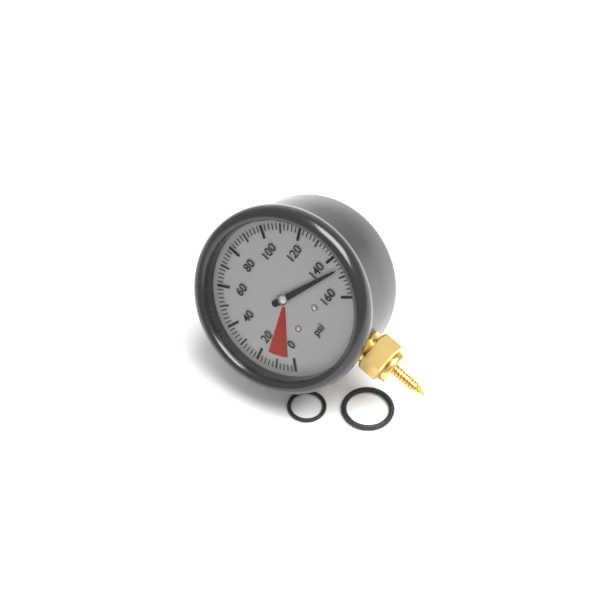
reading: 146 psi
